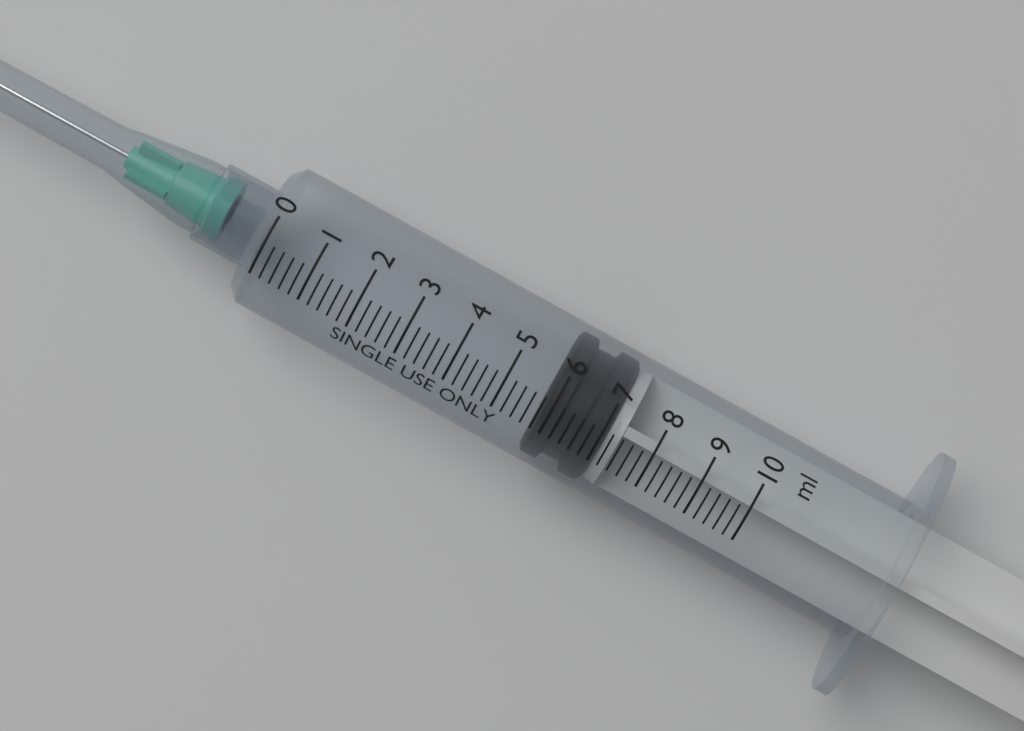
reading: 5.8 ml
